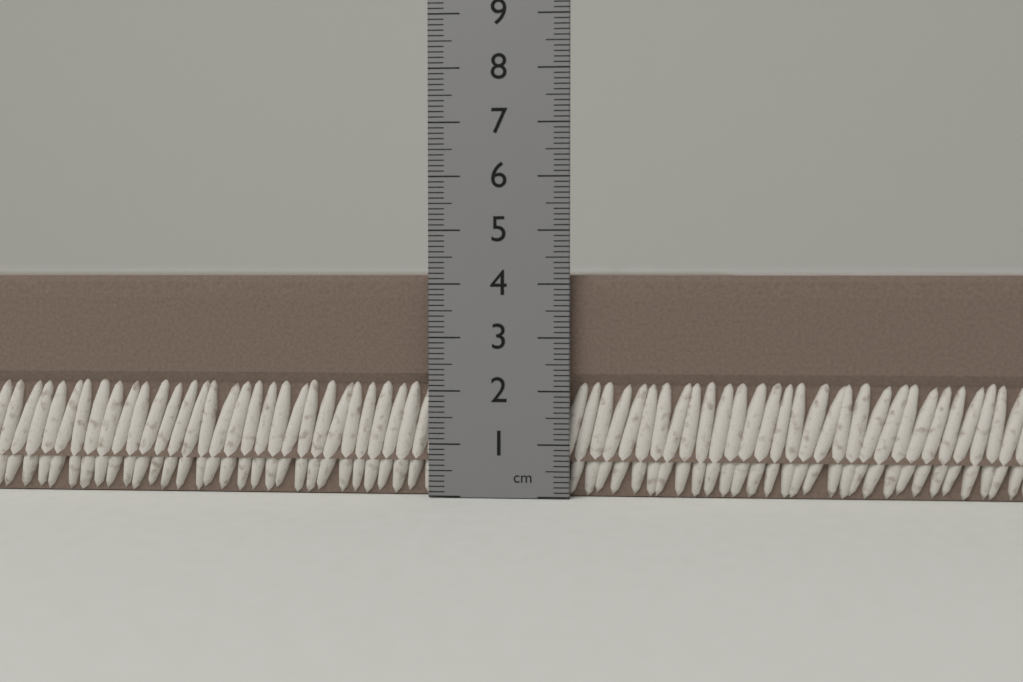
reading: 4.2 cm
